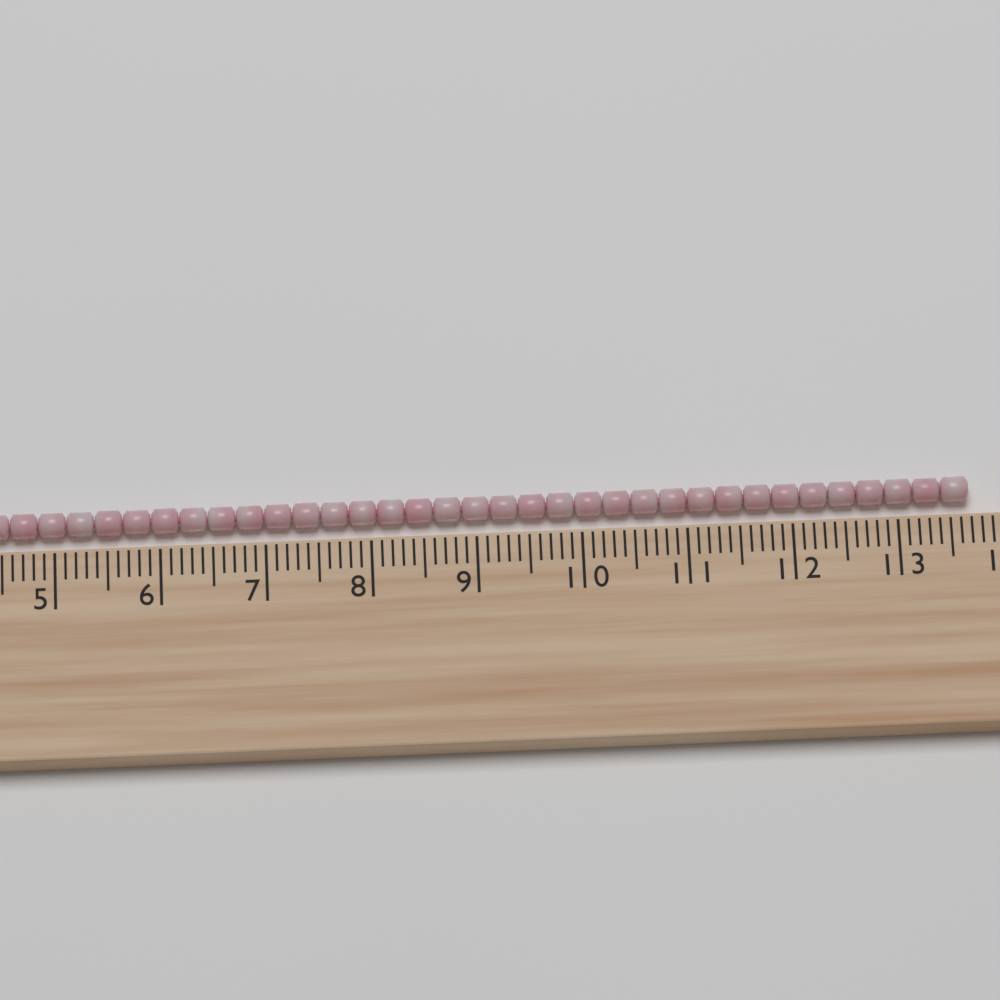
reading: 13.7 cm
